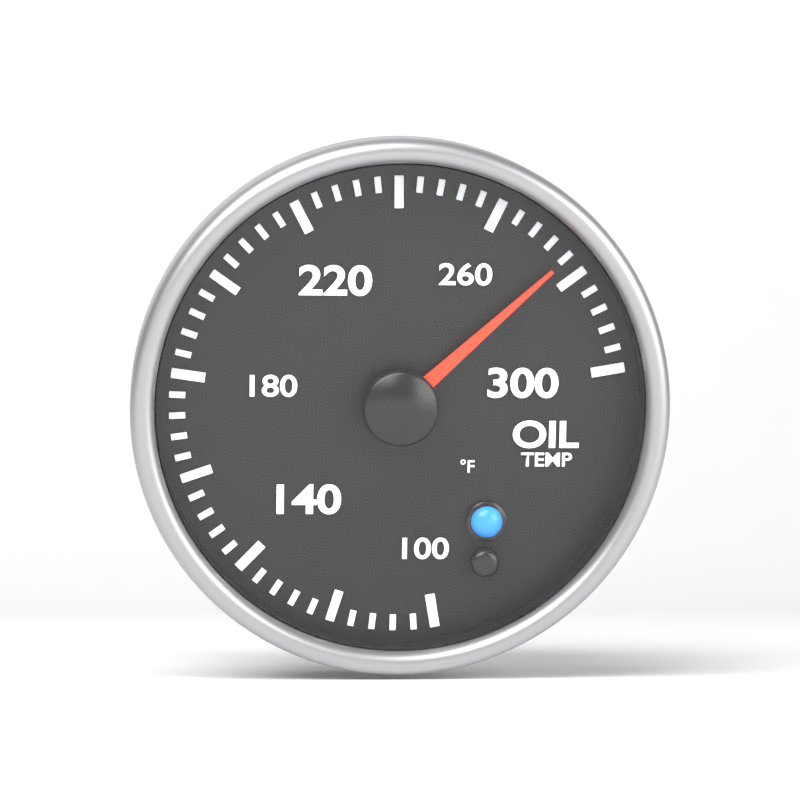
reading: 276 °F
